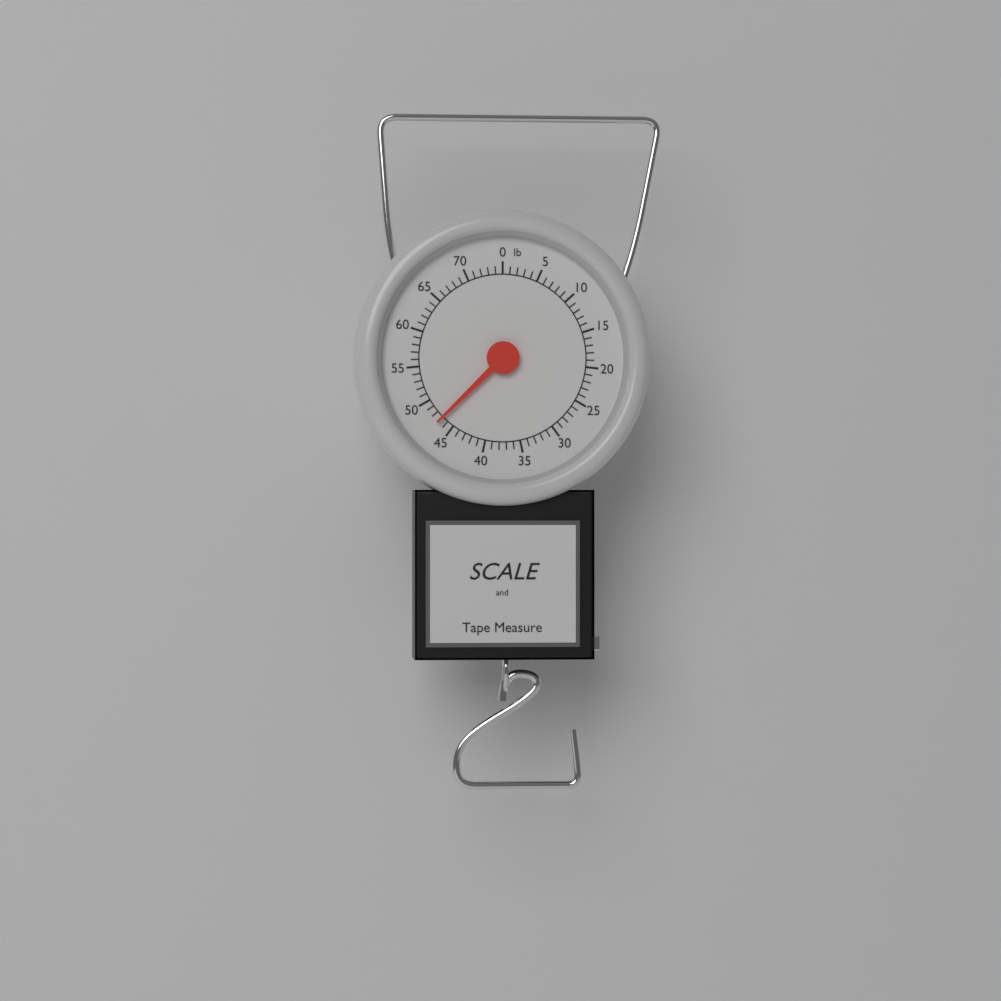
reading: 47 lb
